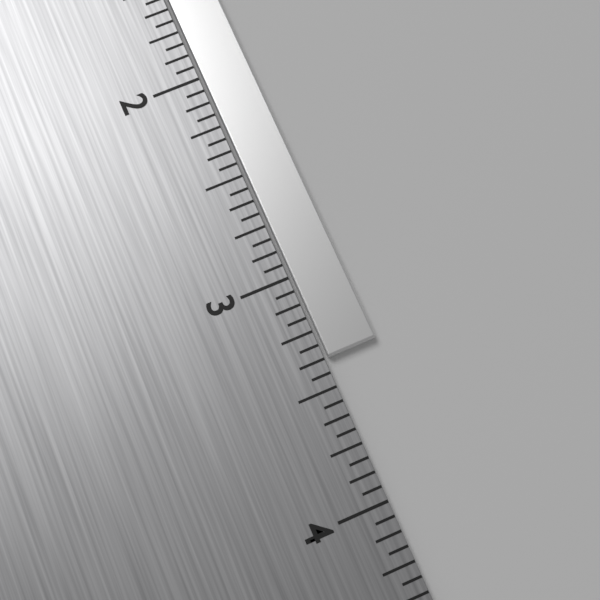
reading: 3.3750 in
